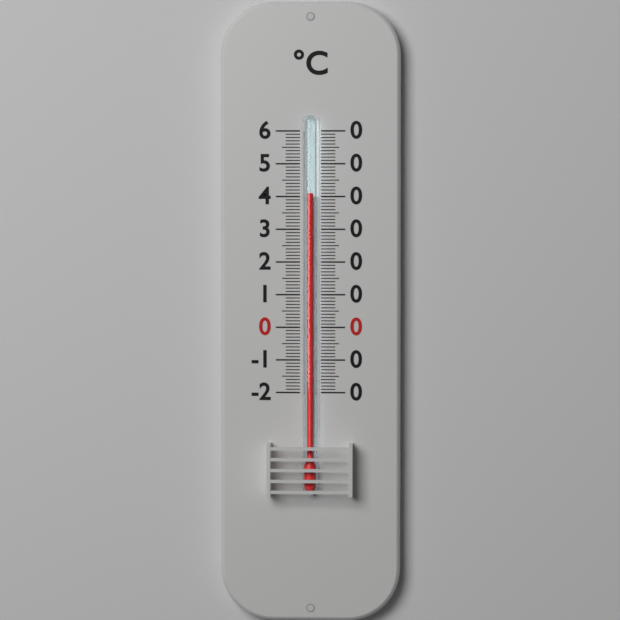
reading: 41 °C
